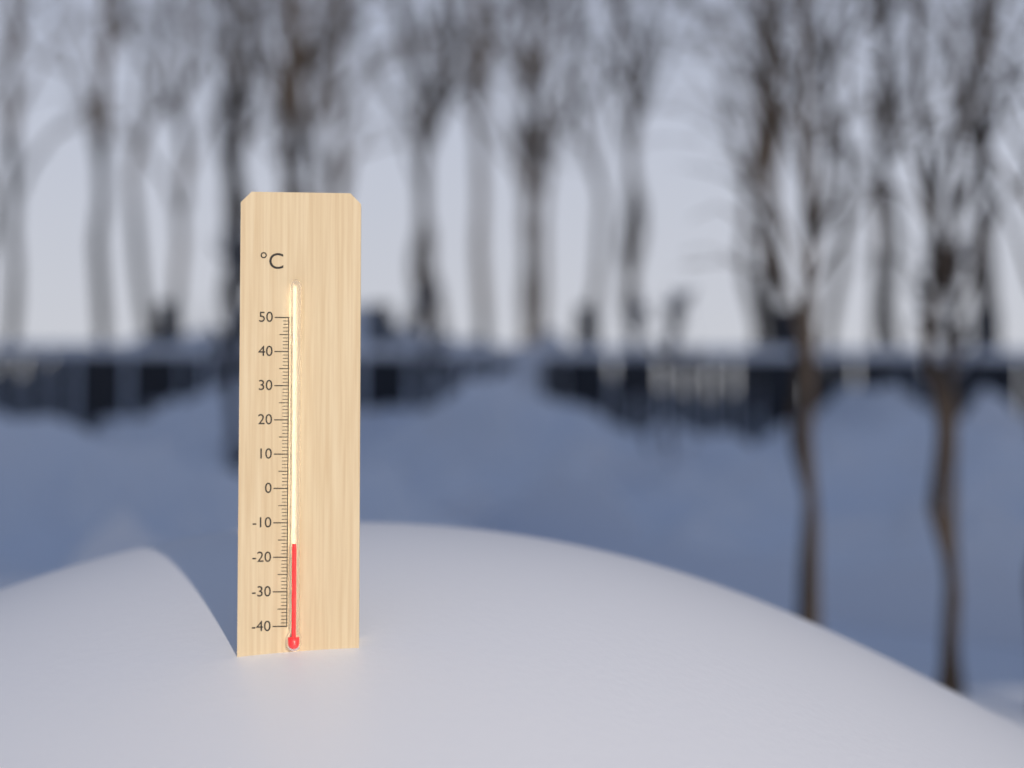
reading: -16 °C
